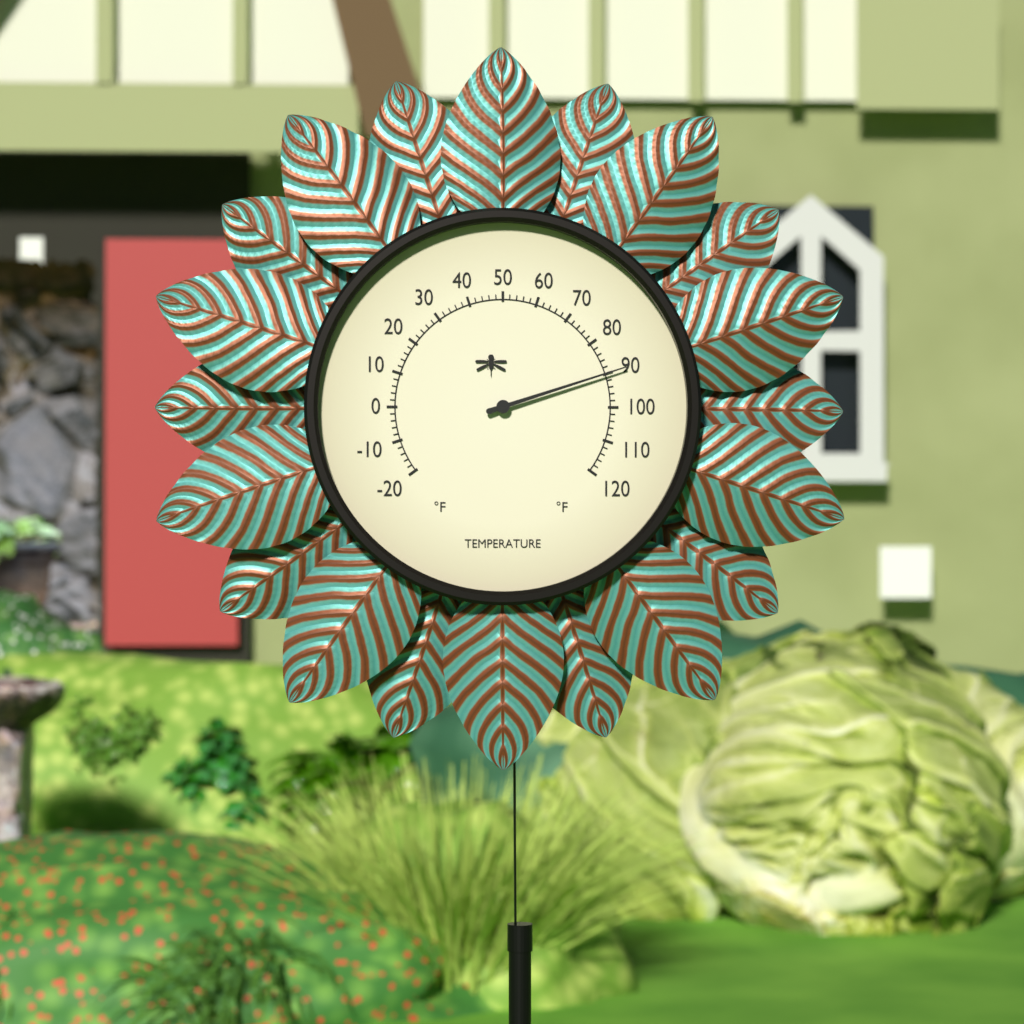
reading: 90 °F
